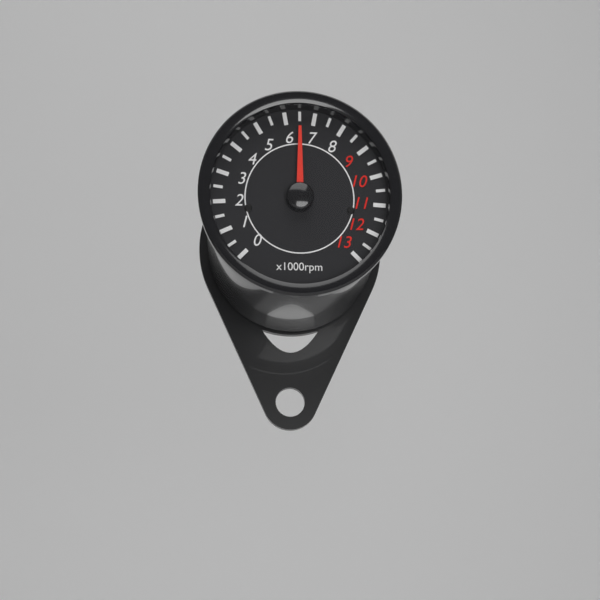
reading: 6500 rpm
